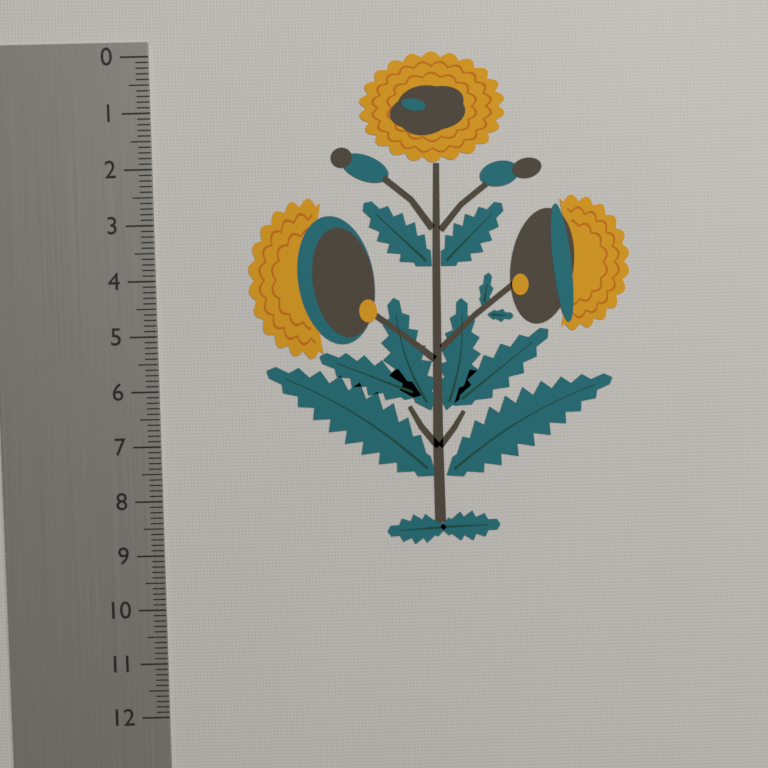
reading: 8.9 (no unit)
